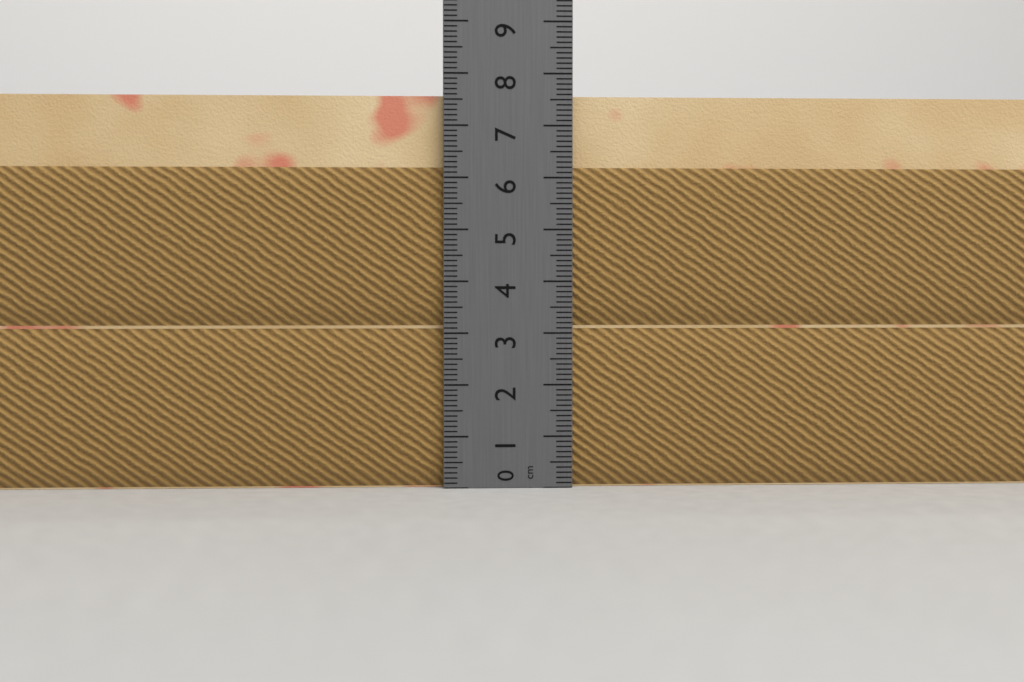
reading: 7.6 cm
